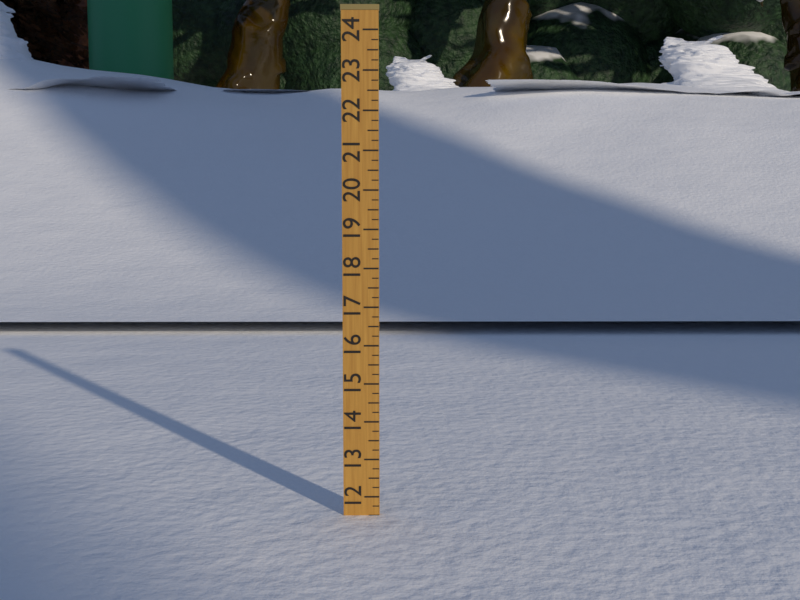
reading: 11.50 (no unit)
